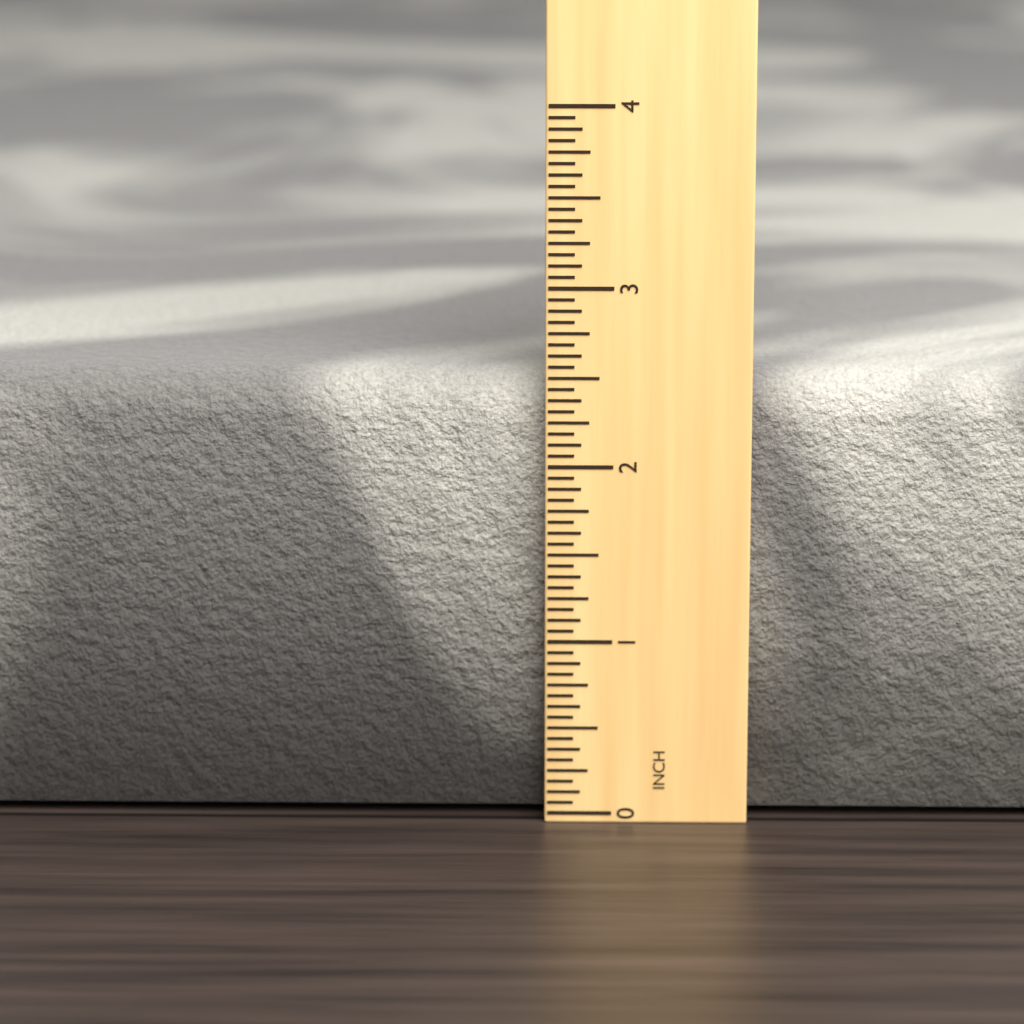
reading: 2.5000 in
